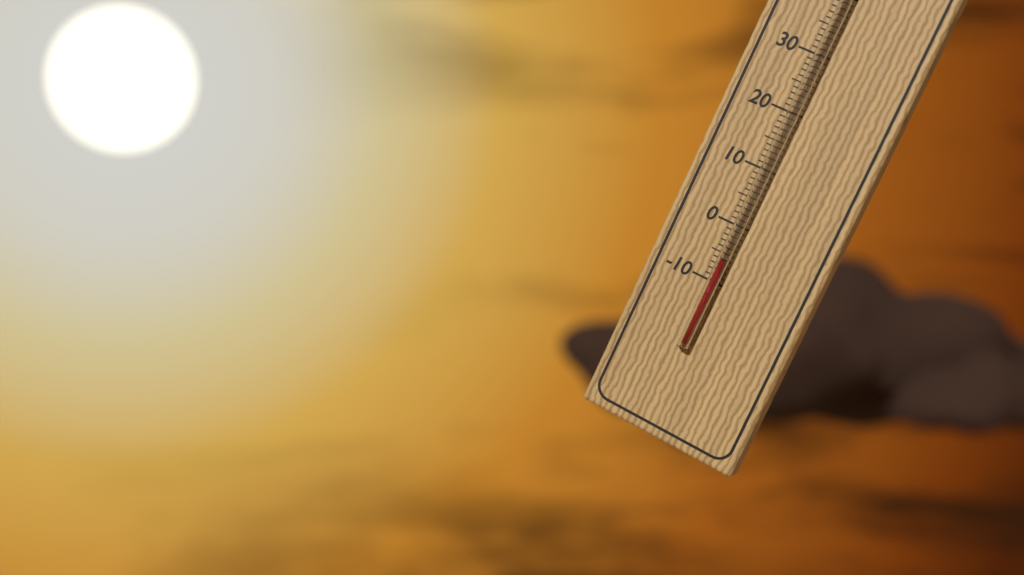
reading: -6 °C
